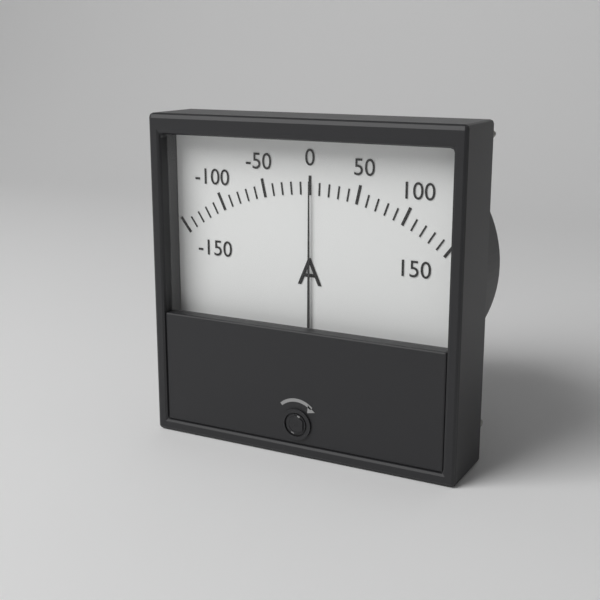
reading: 0 A
